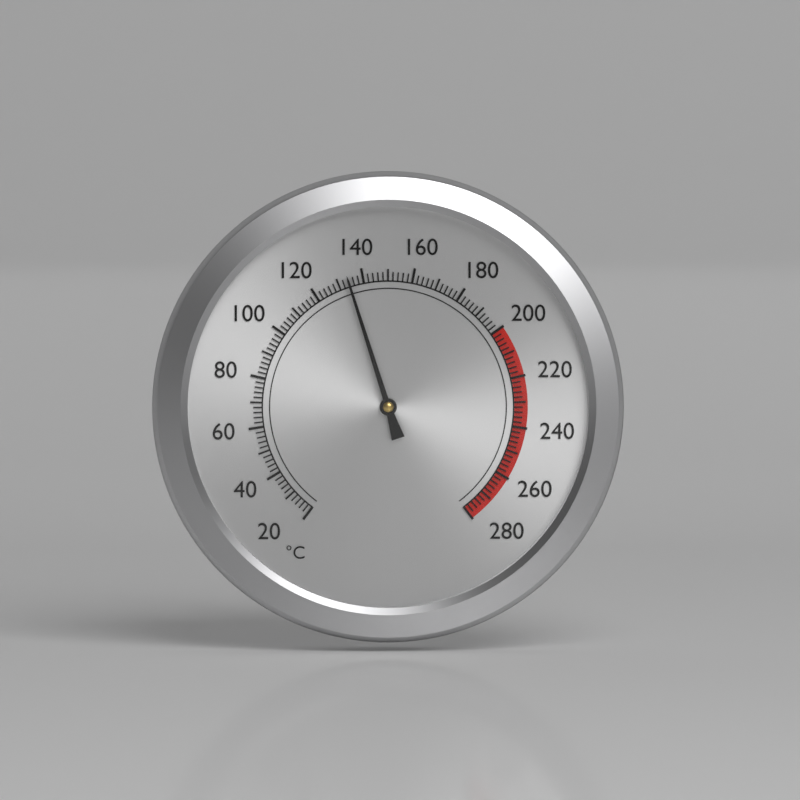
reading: 134 °C
